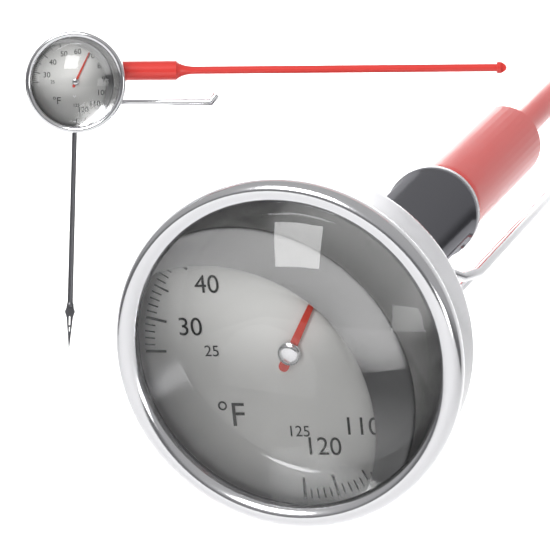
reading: 69 °F
